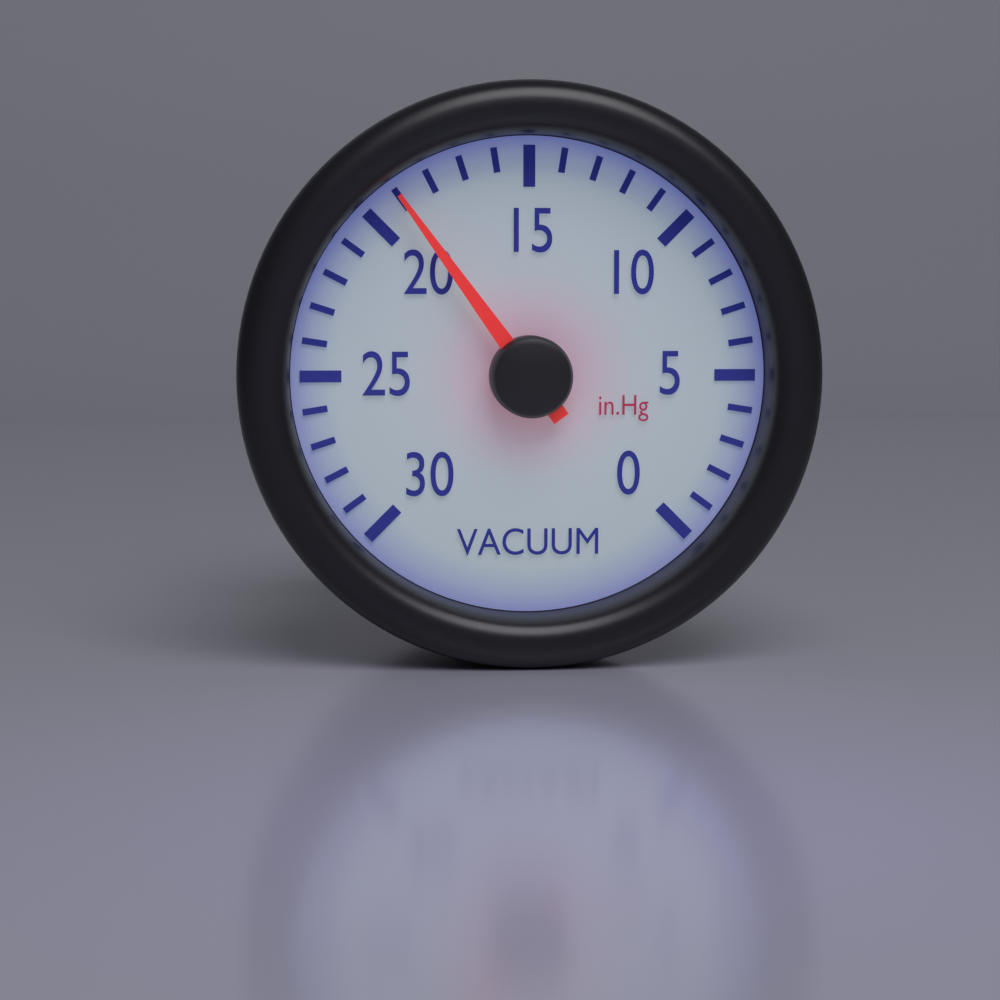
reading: 19 inHg
